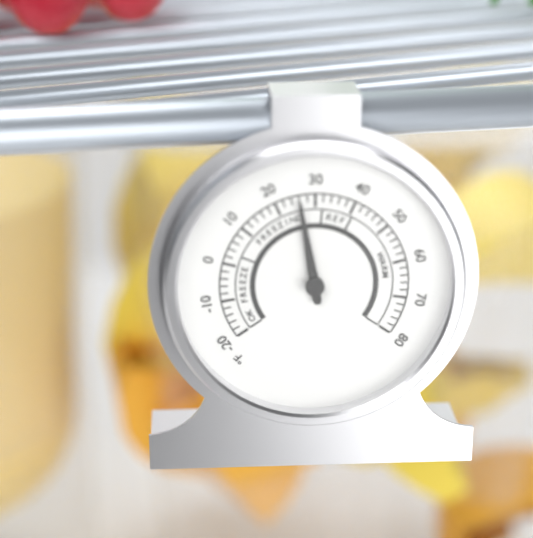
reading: 26 °F
